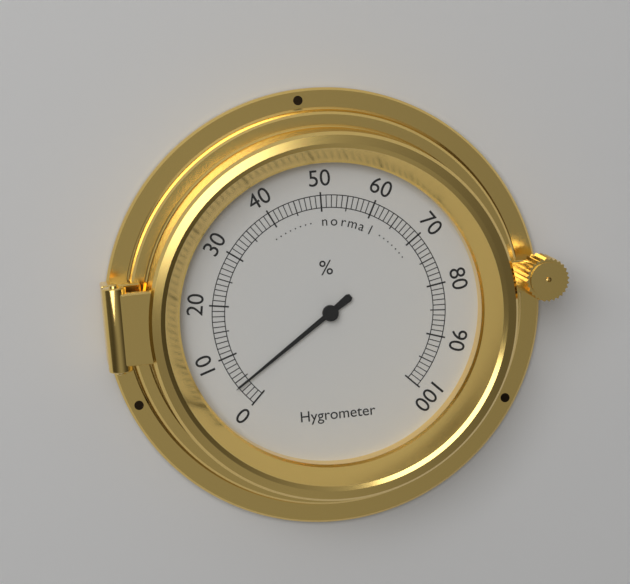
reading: 4 %
